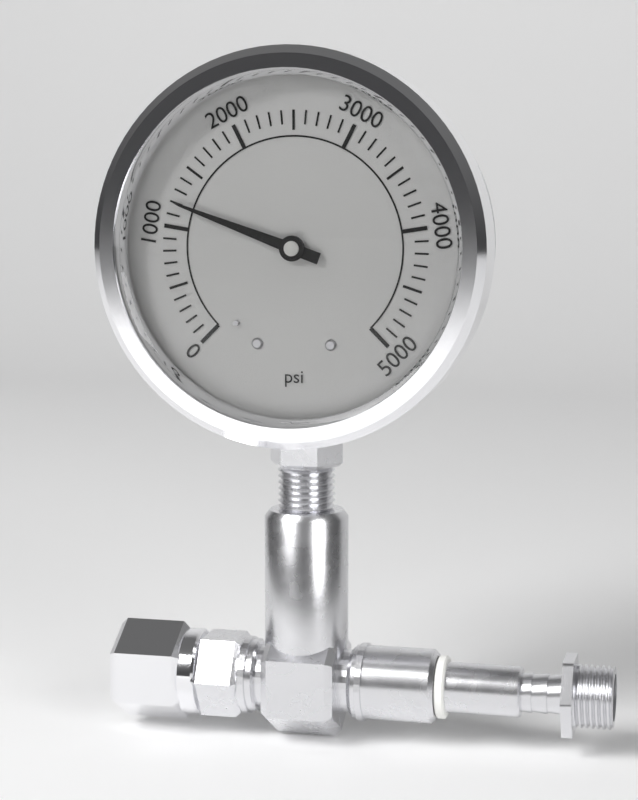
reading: 1200 psi
